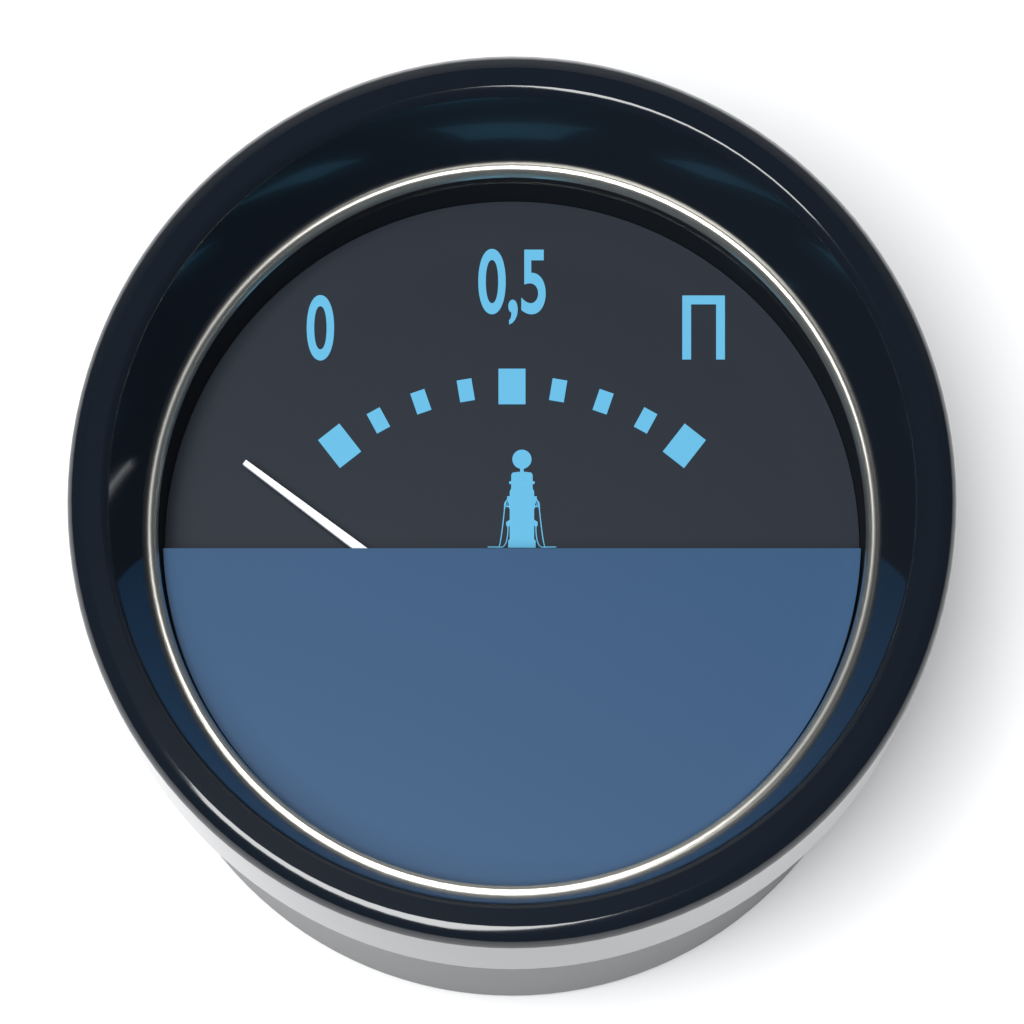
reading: -0.200 (no unit)
